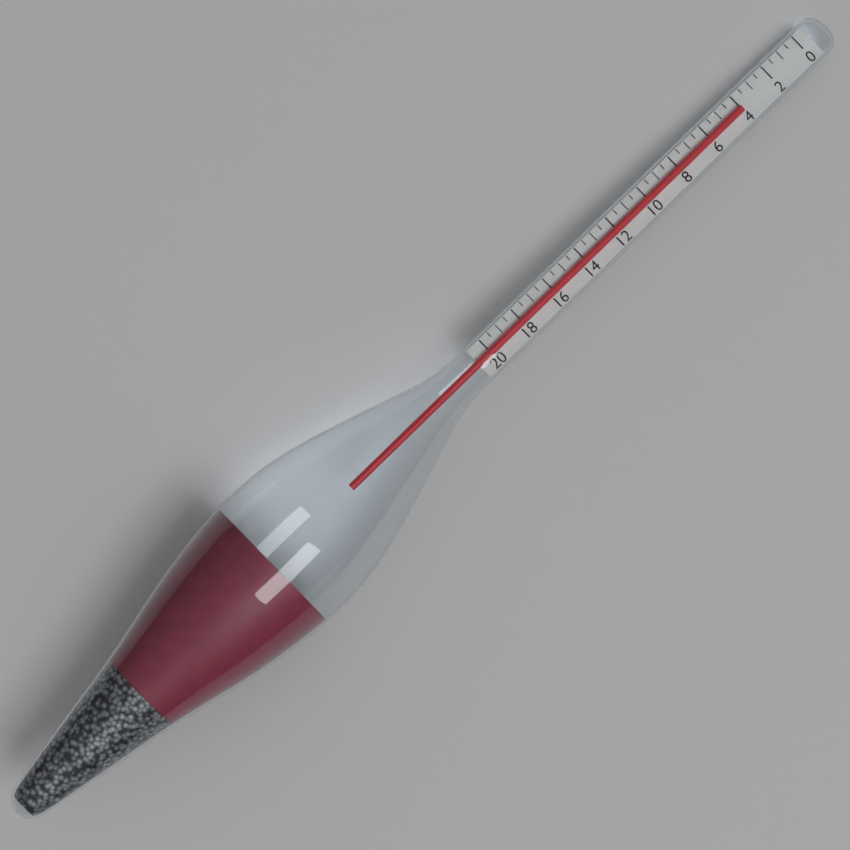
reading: 4.0 (no unit)
